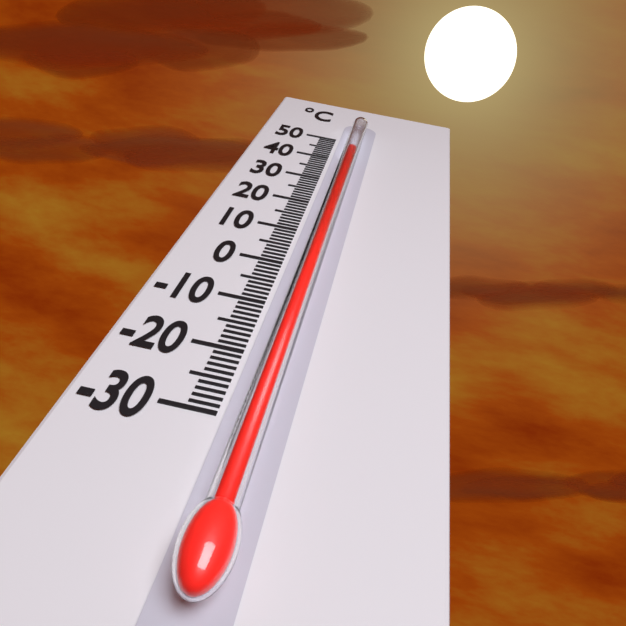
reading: 40 °C
